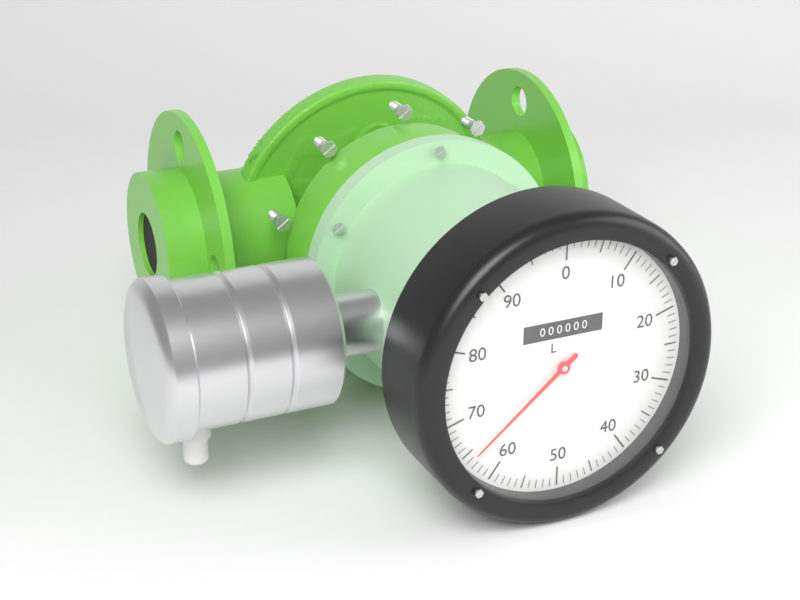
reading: 64 L
